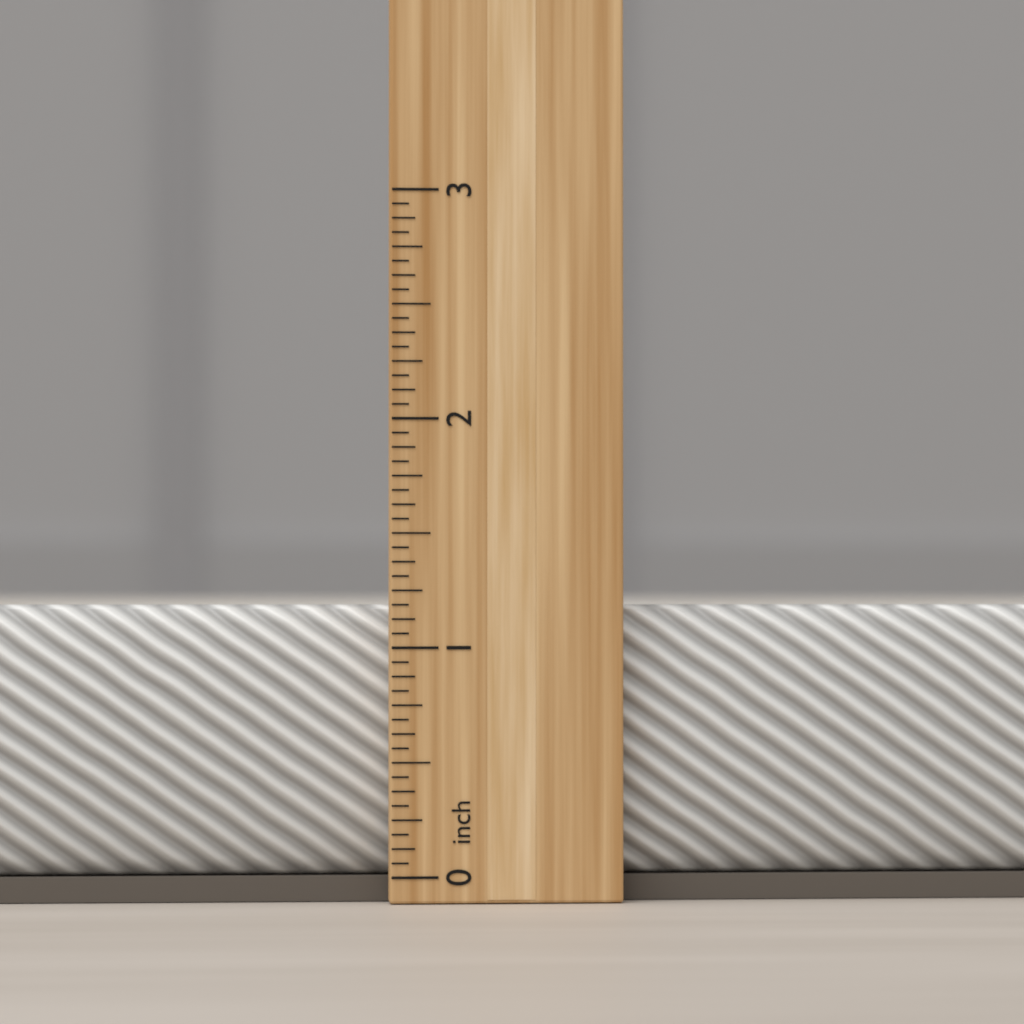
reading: 1.1875 inch
